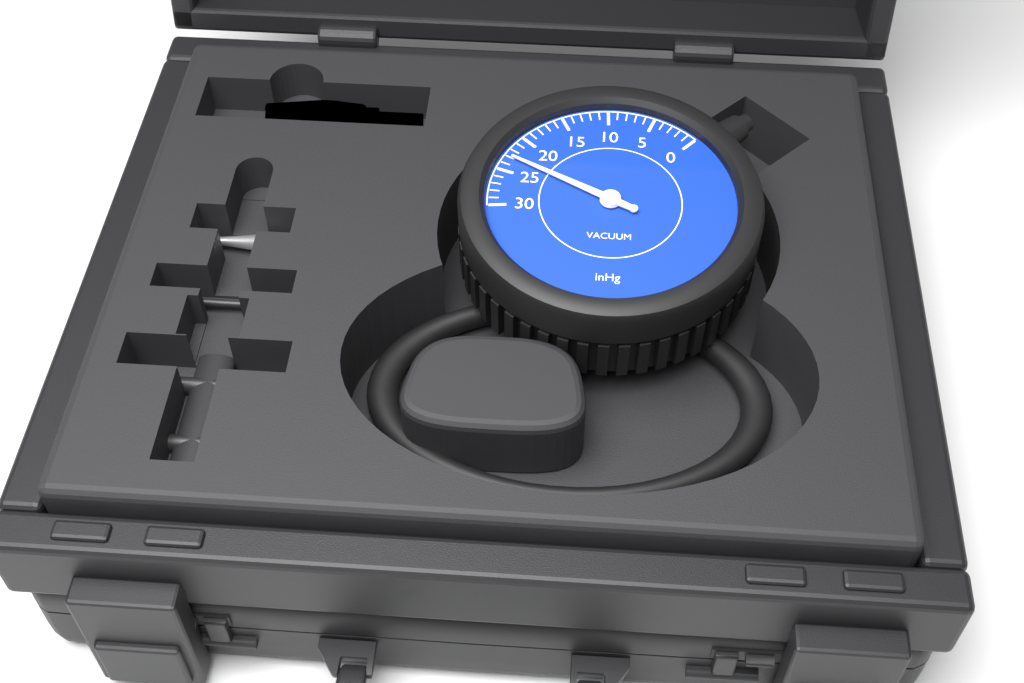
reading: 23 inHg
